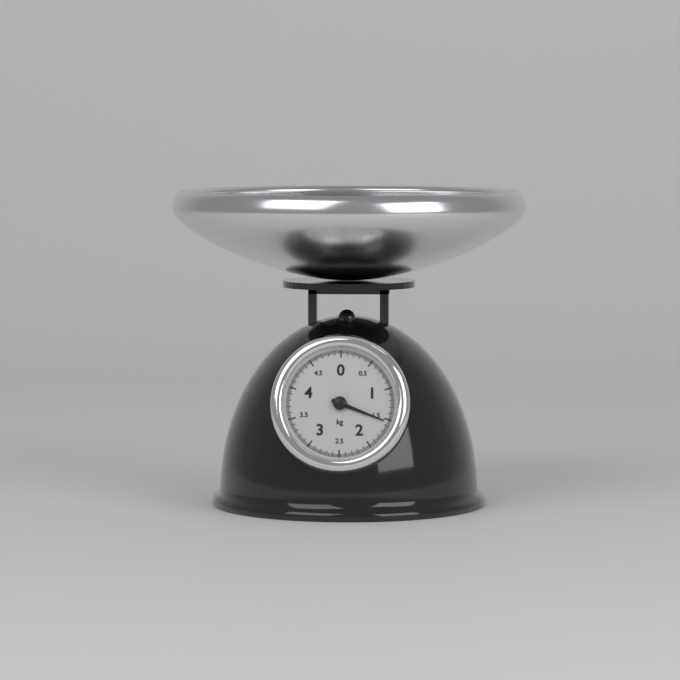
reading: 1.54 kg
